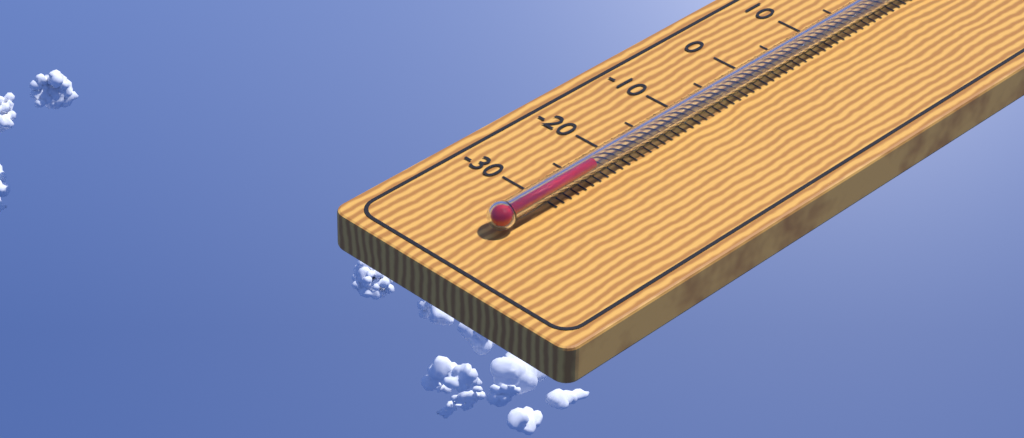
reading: -24 °C
